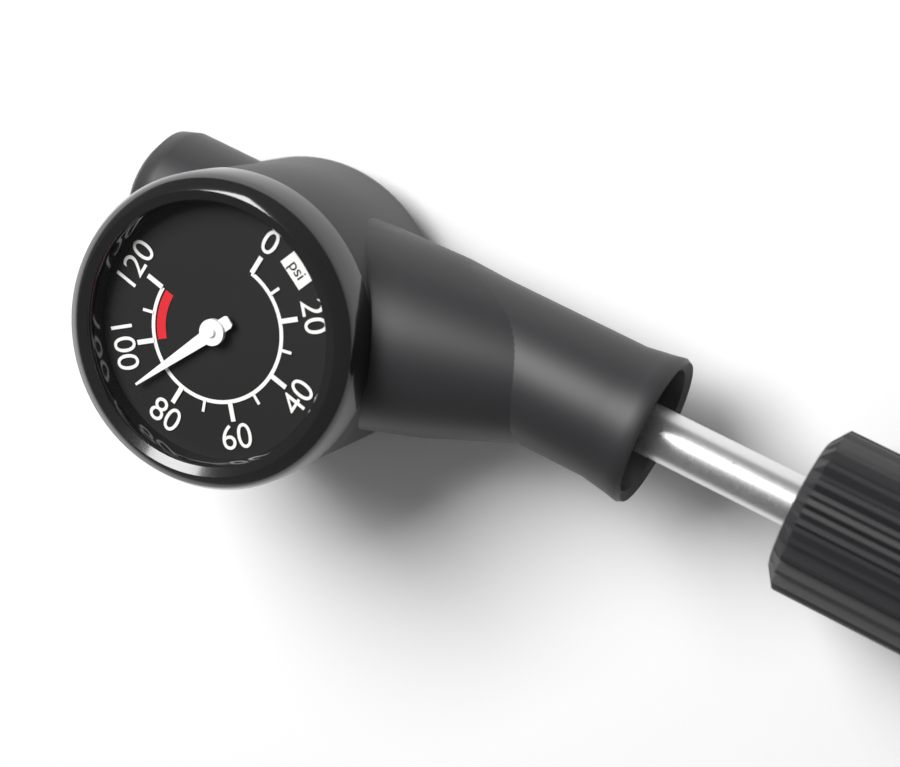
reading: 90 psi
